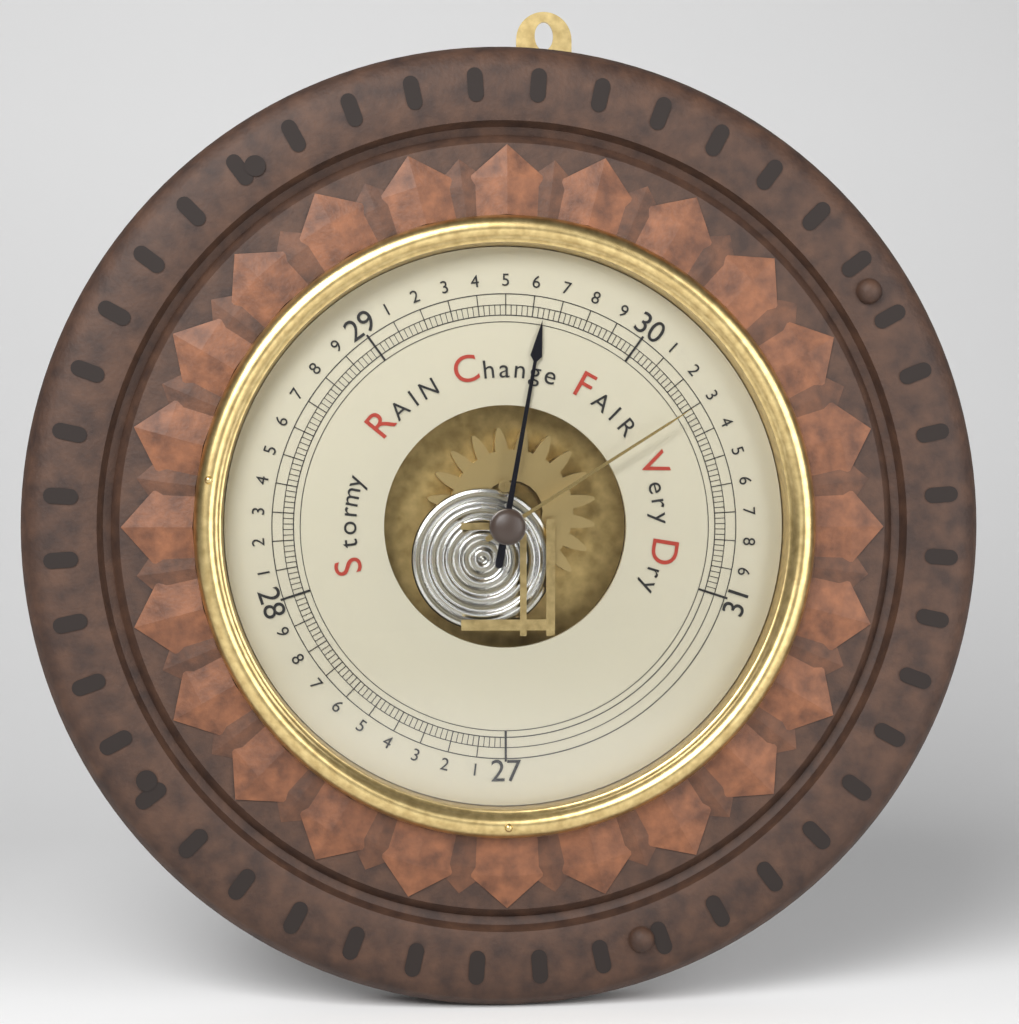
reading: 29.64 inHg
